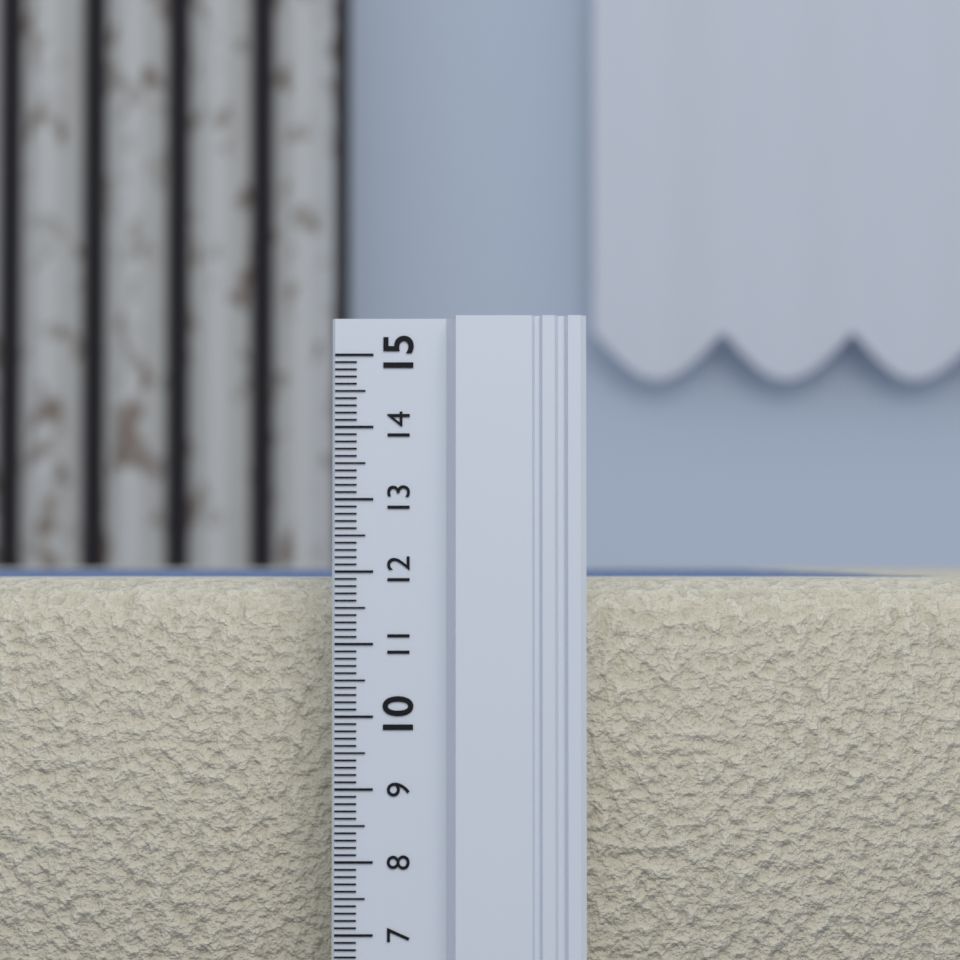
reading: 11.9 (no unit)
